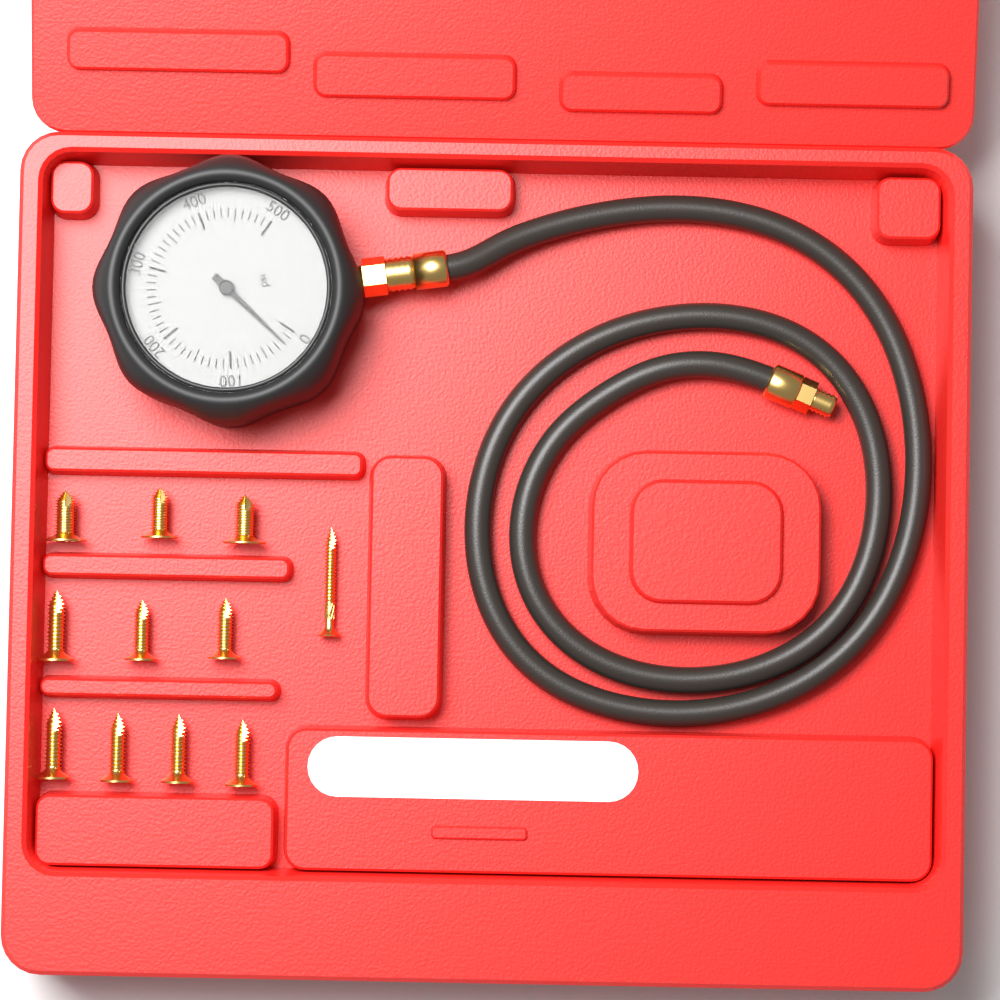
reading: 20 psi
